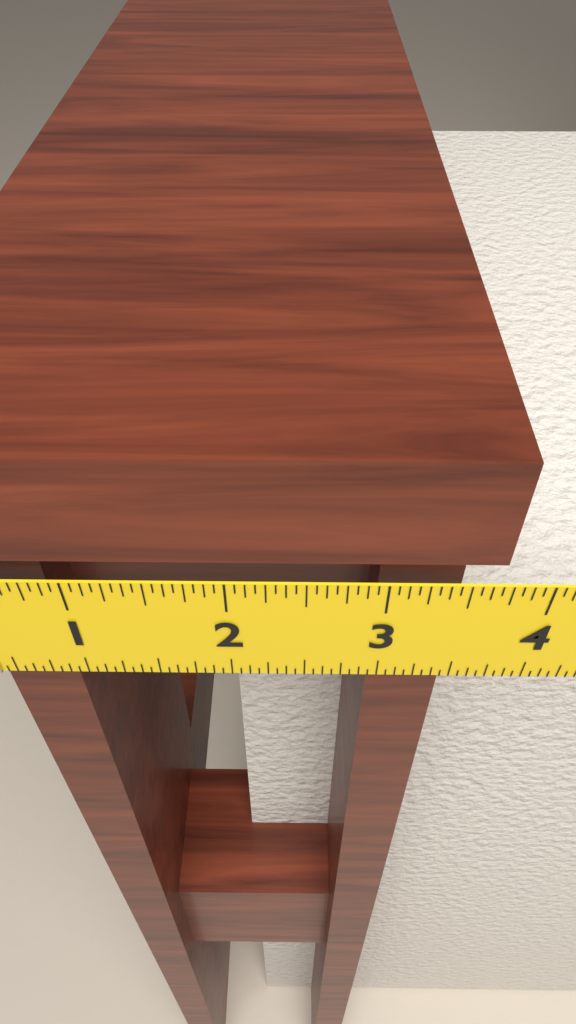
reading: 3.6875 in
